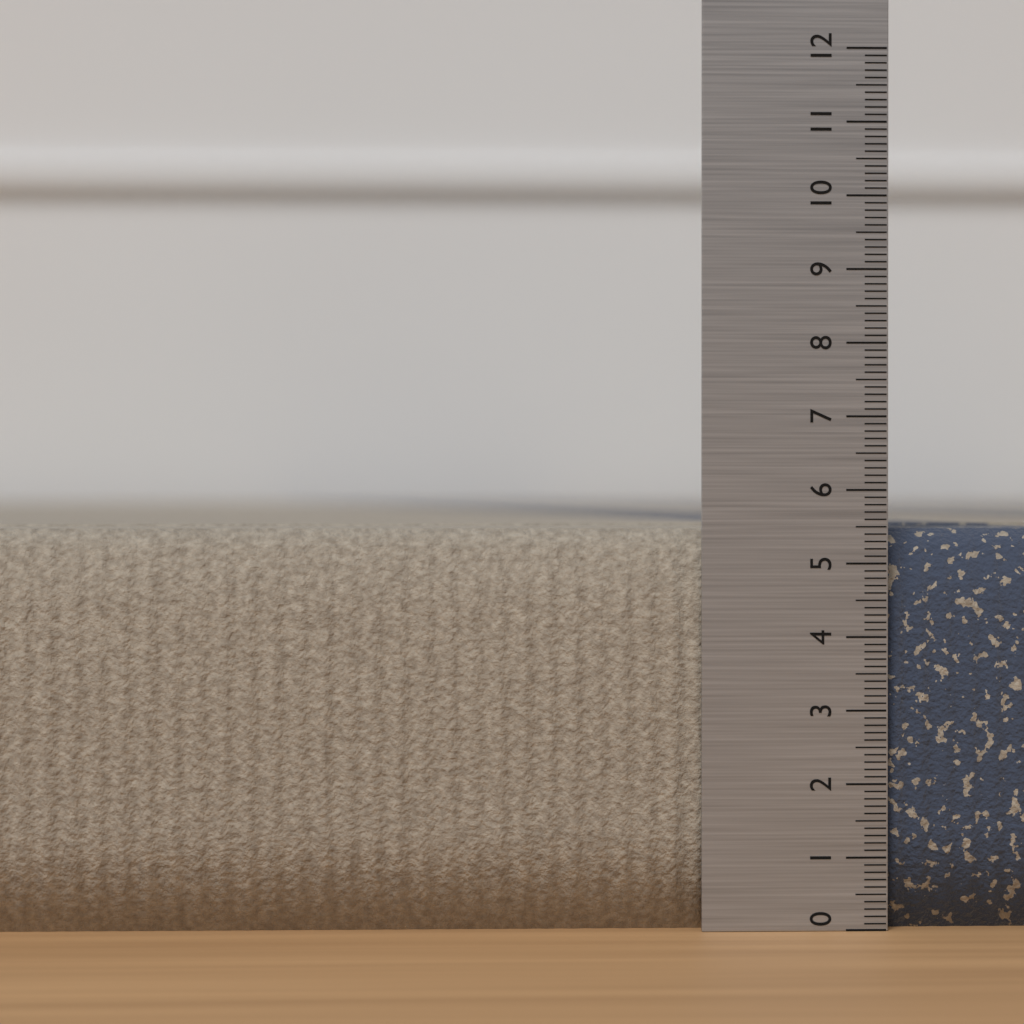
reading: 5.5 (no unit)
